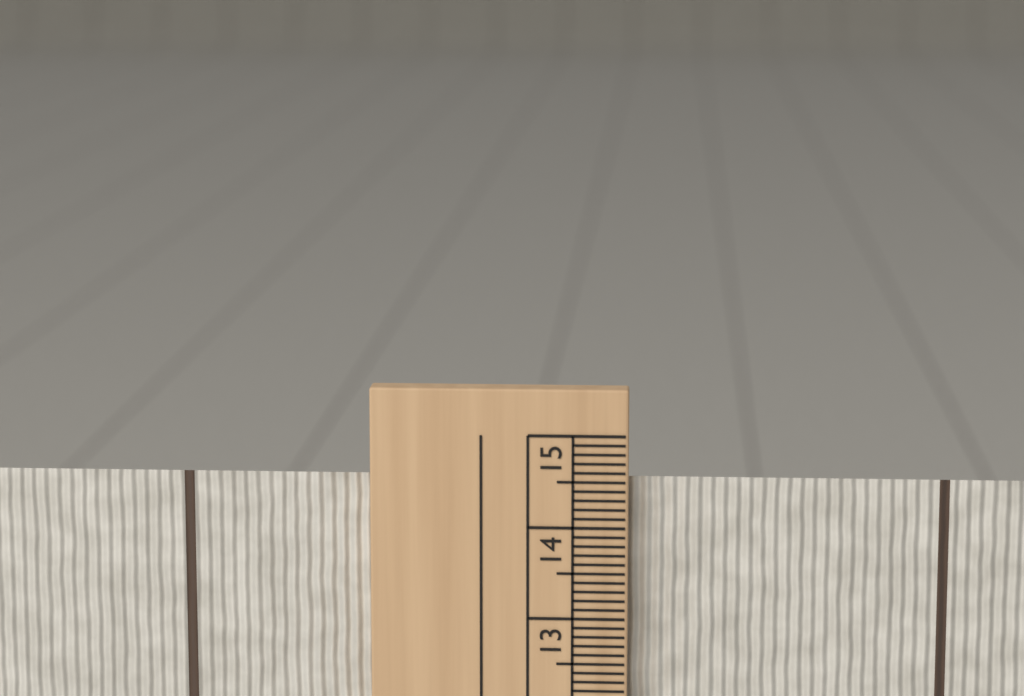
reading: 14.5 cm
